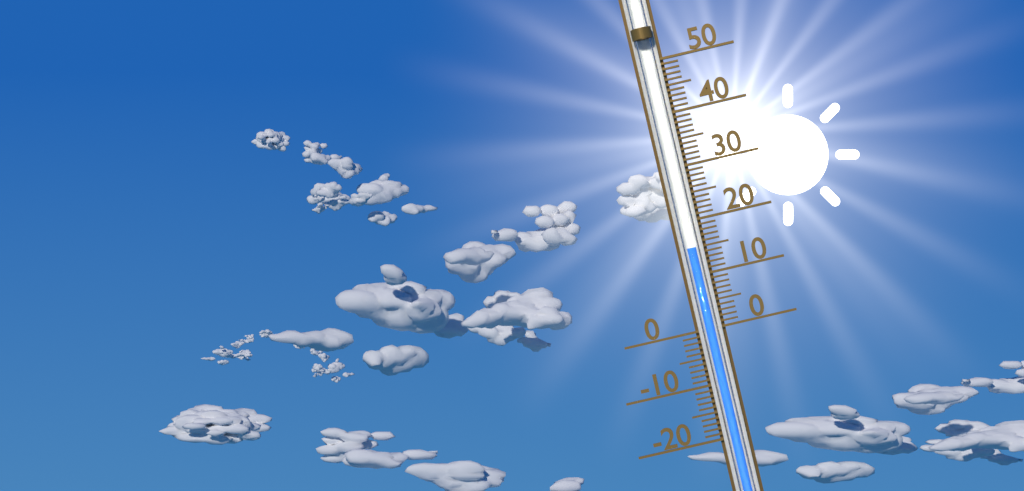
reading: 15 (no unit)
